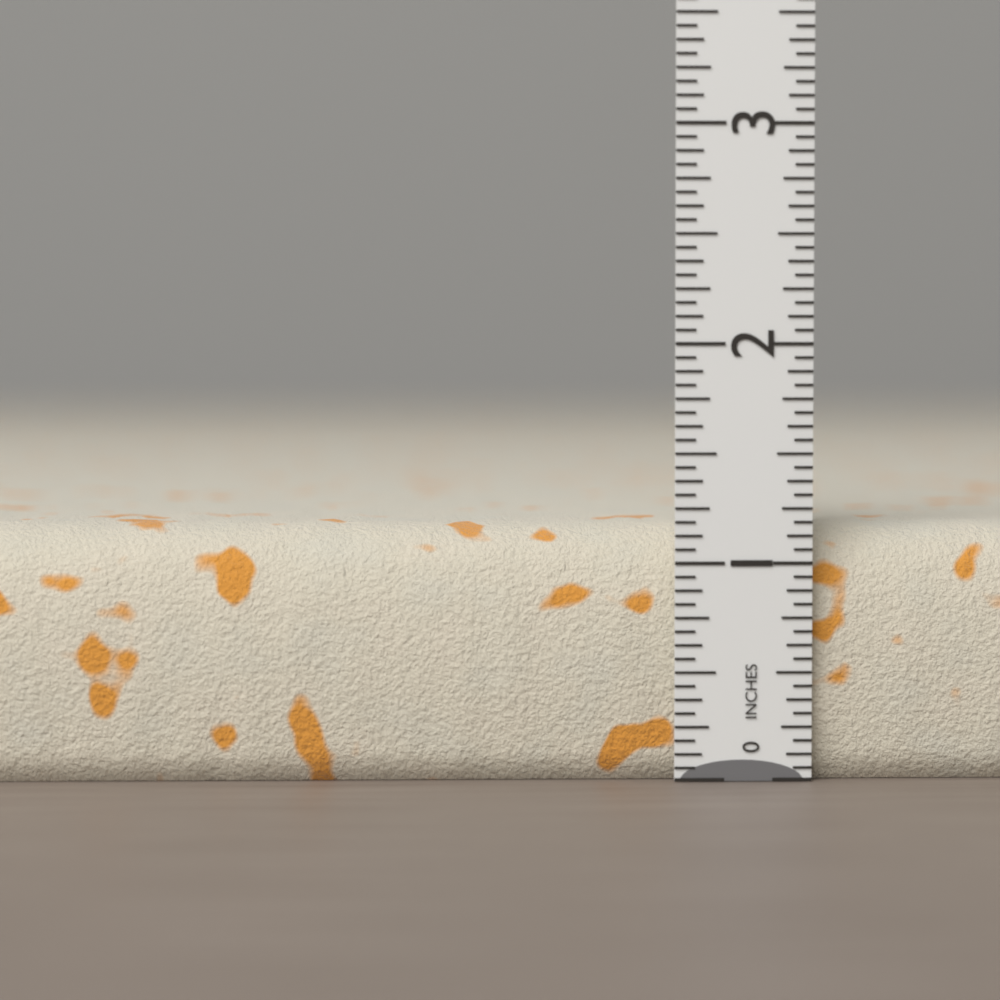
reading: 1.1875 in
